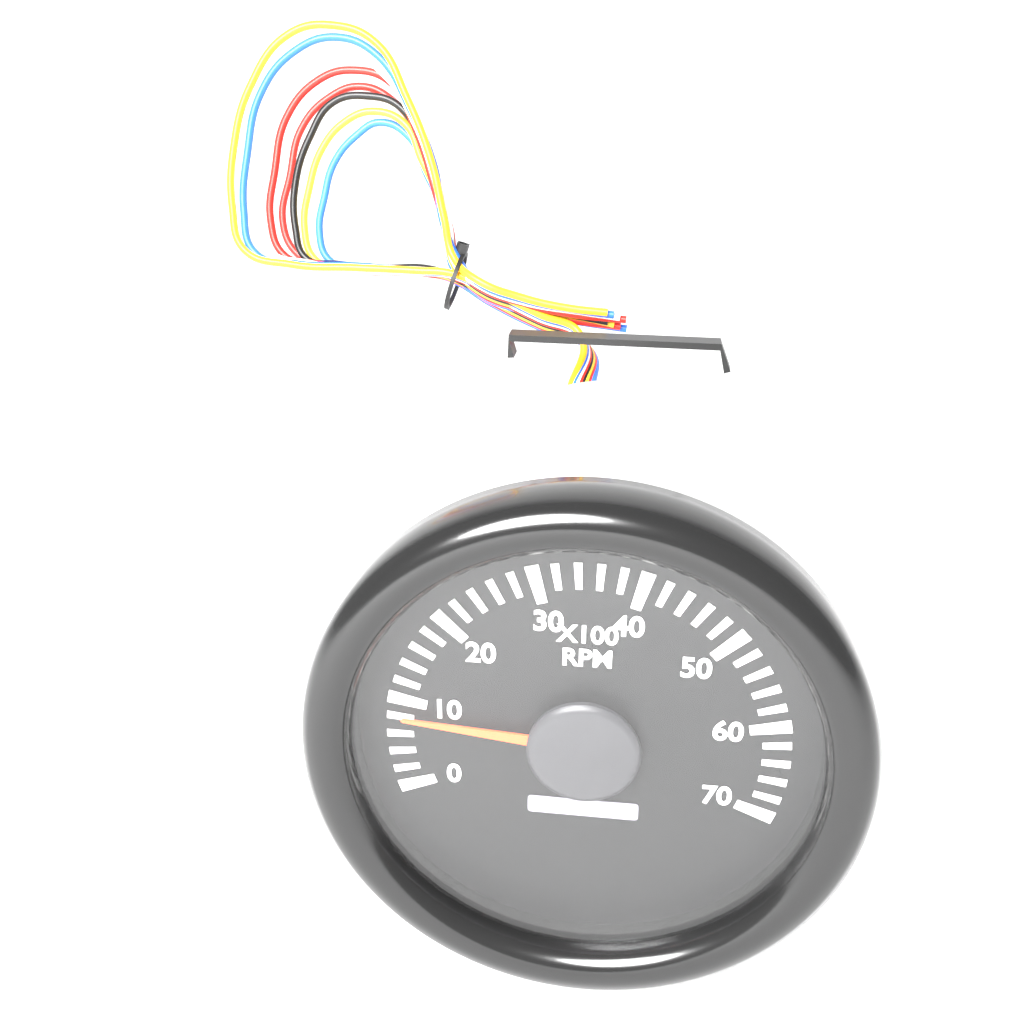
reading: 8 x100 RPM
